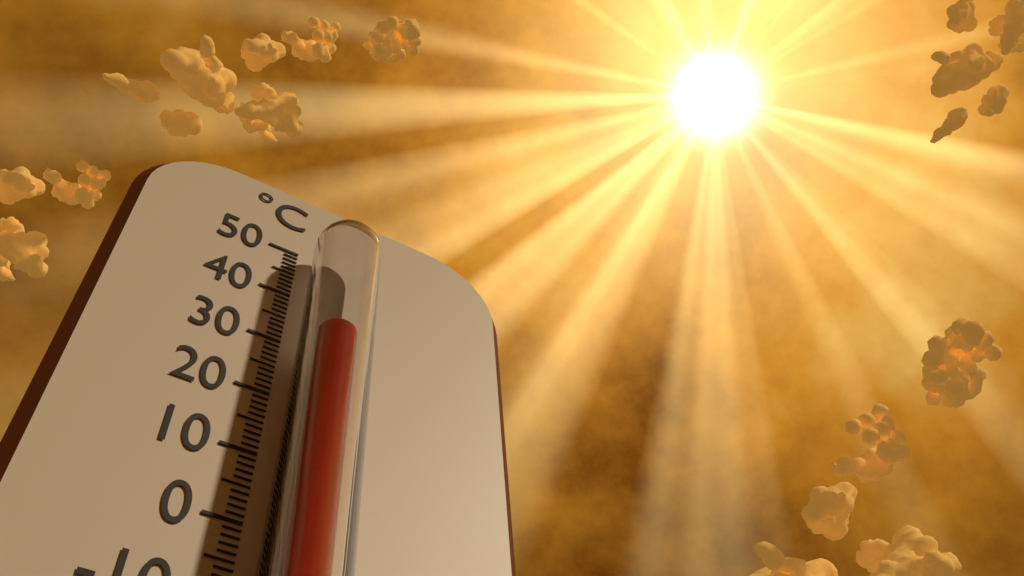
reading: 29 °C
